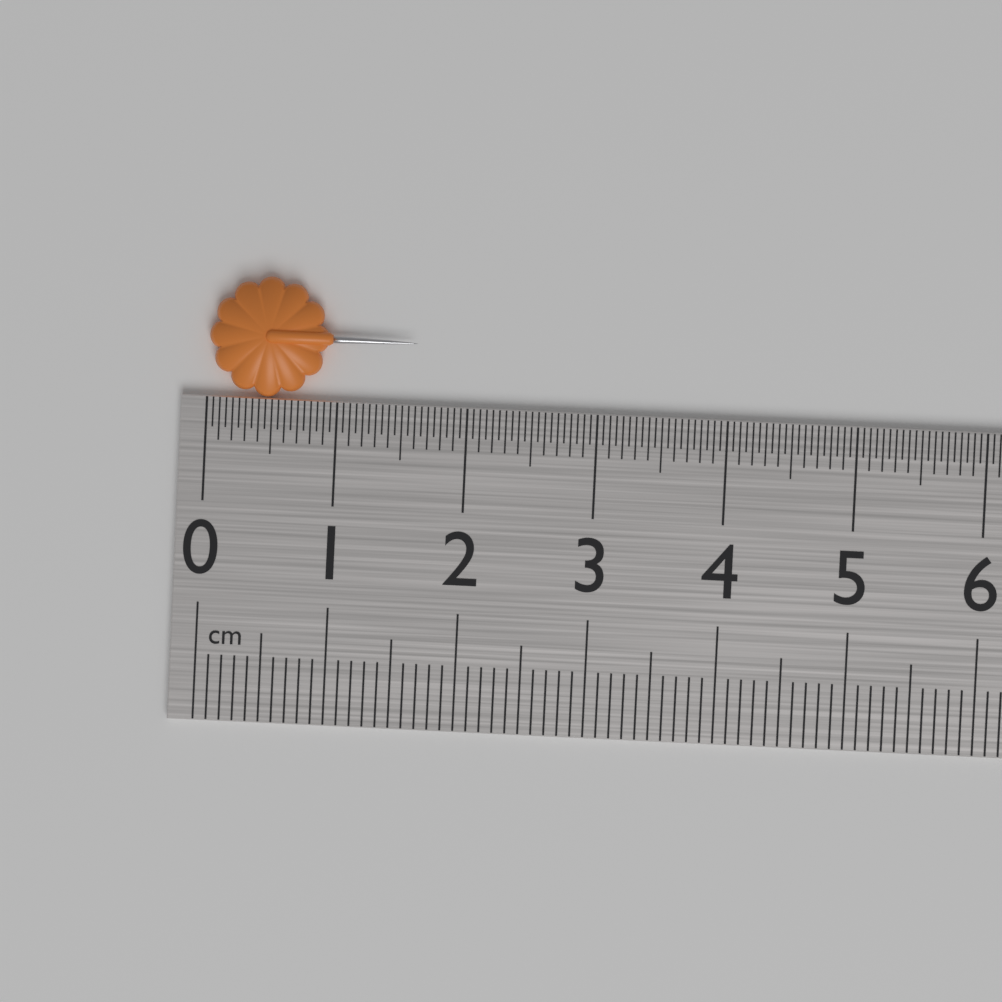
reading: 1.60 cm
